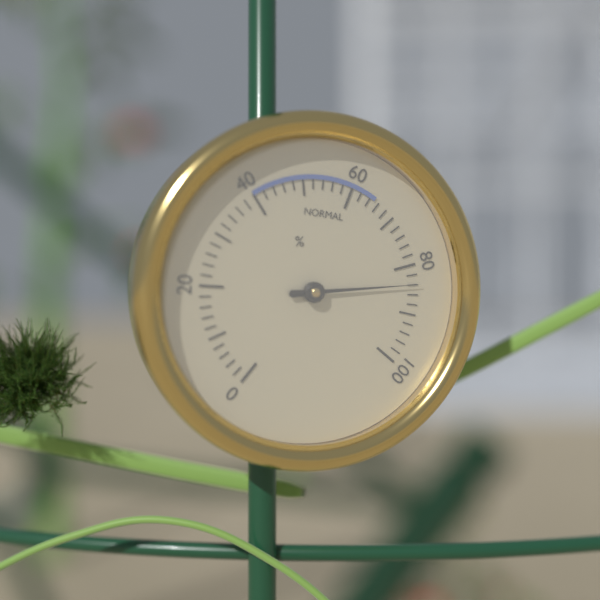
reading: 84 %
